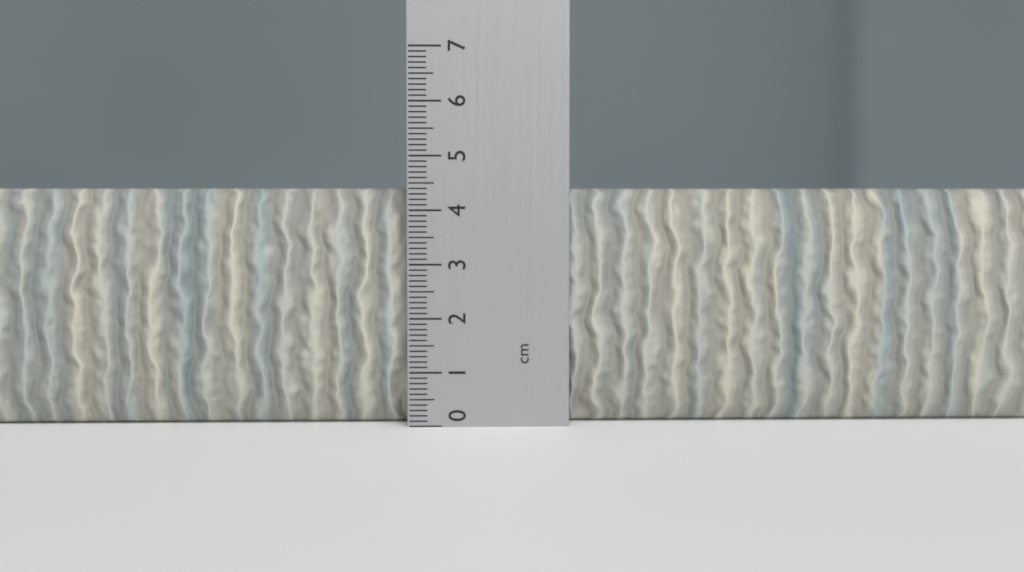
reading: 4.4 cm
